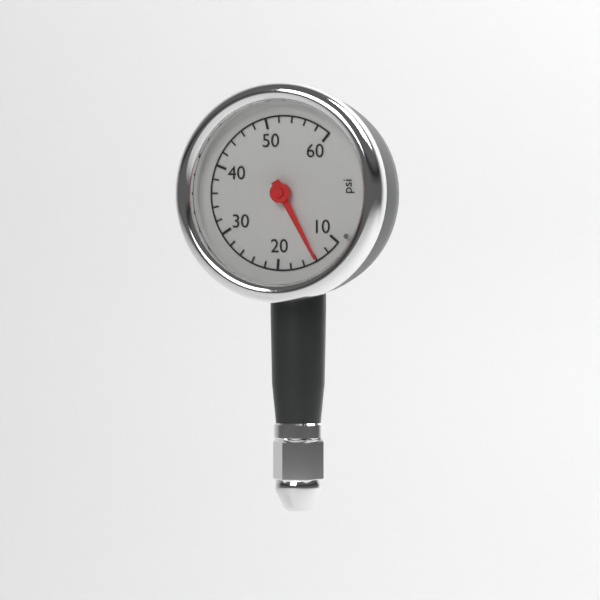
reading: 14 psi
